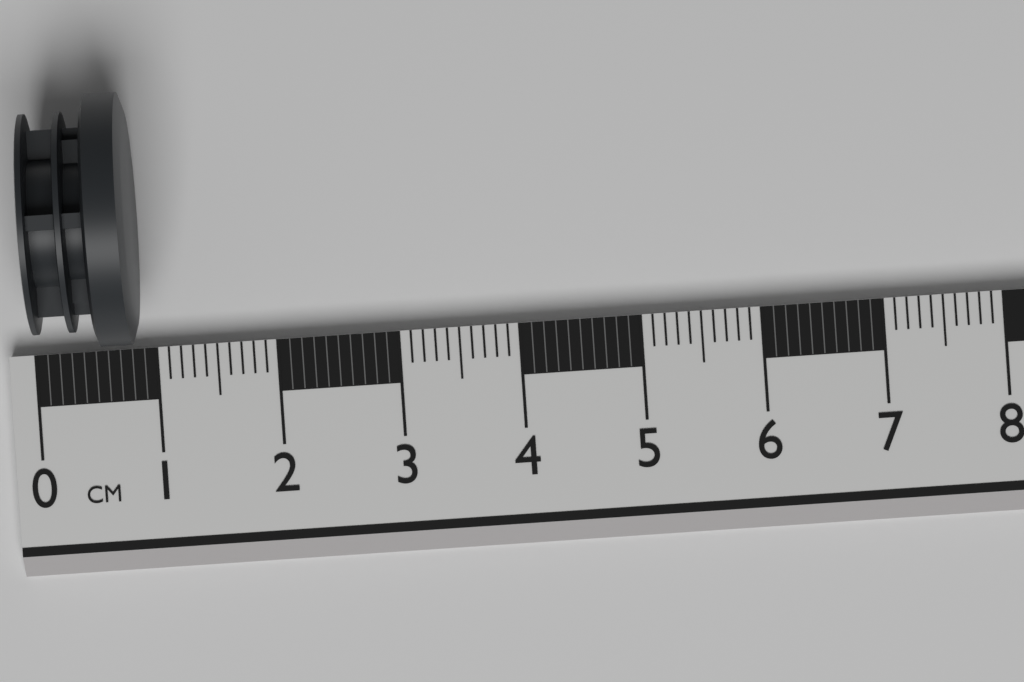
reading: 0.9 cm
